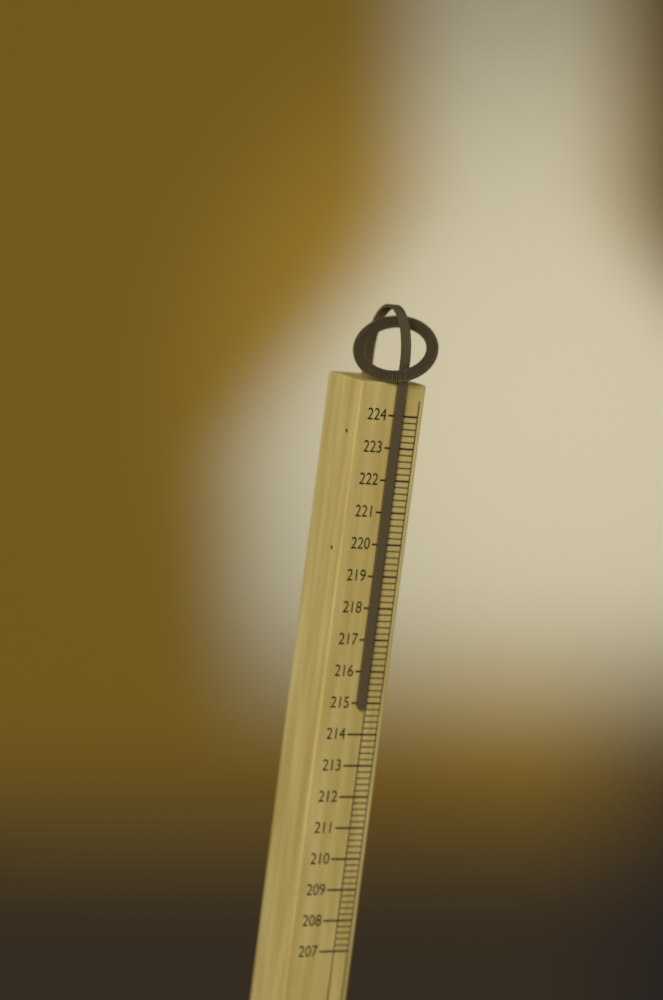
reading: 214.8 (no unit)
